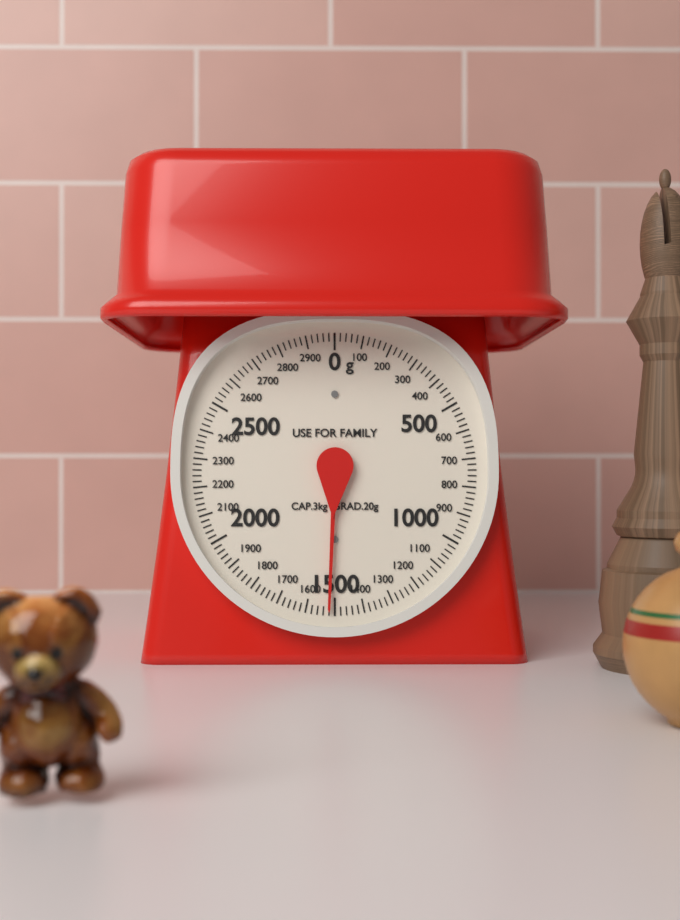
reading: 1520 g
